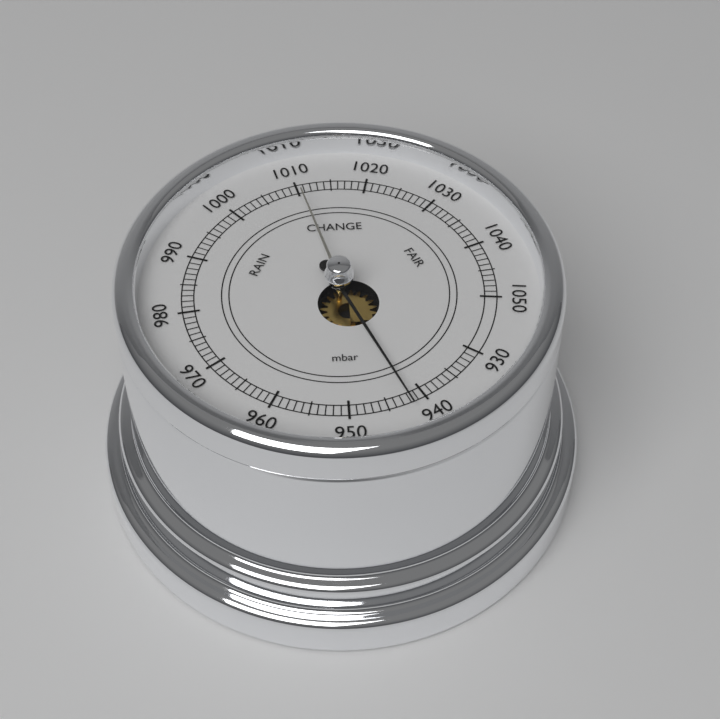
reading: 942 mbar
